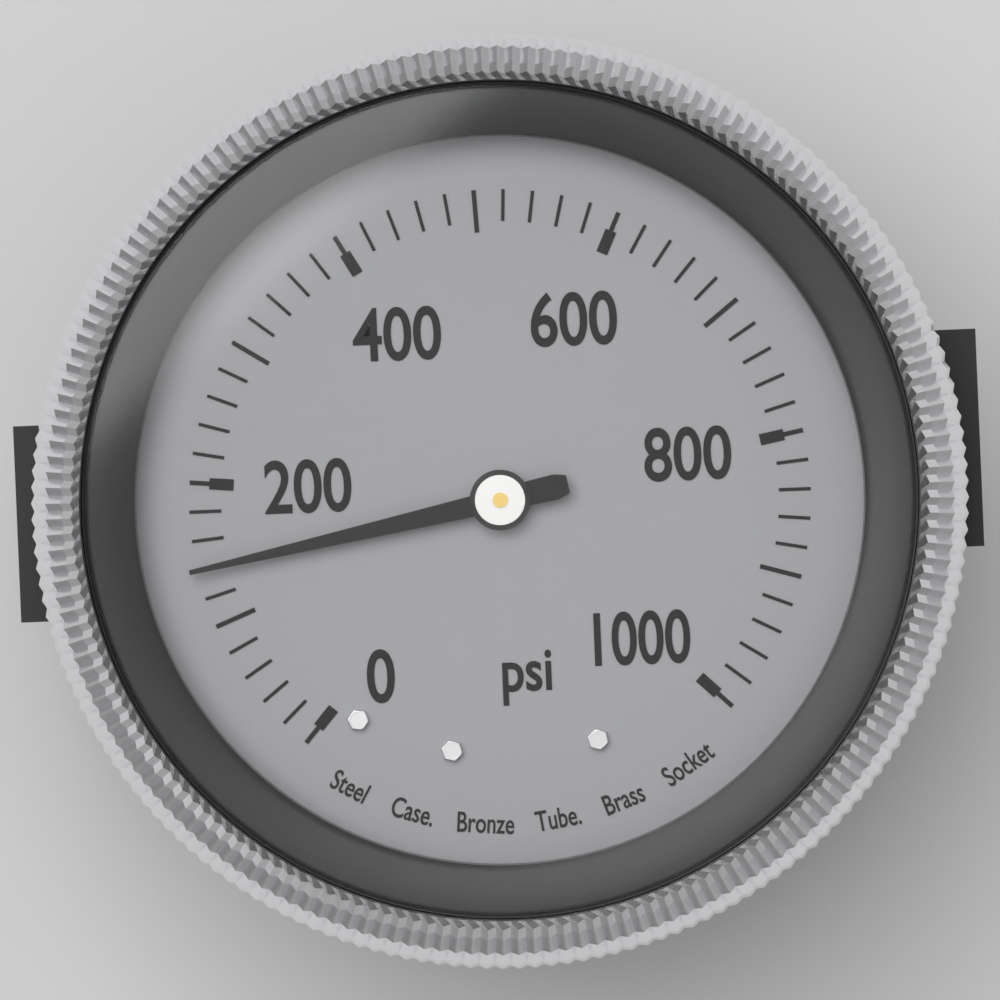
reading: 140 psi
